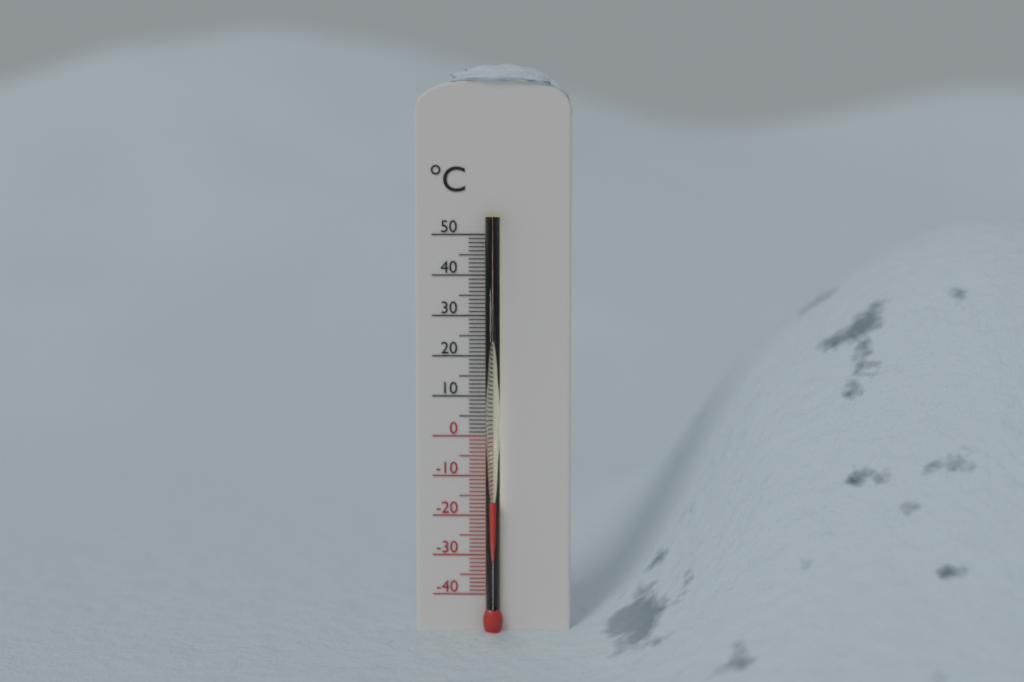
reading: -16 °C
